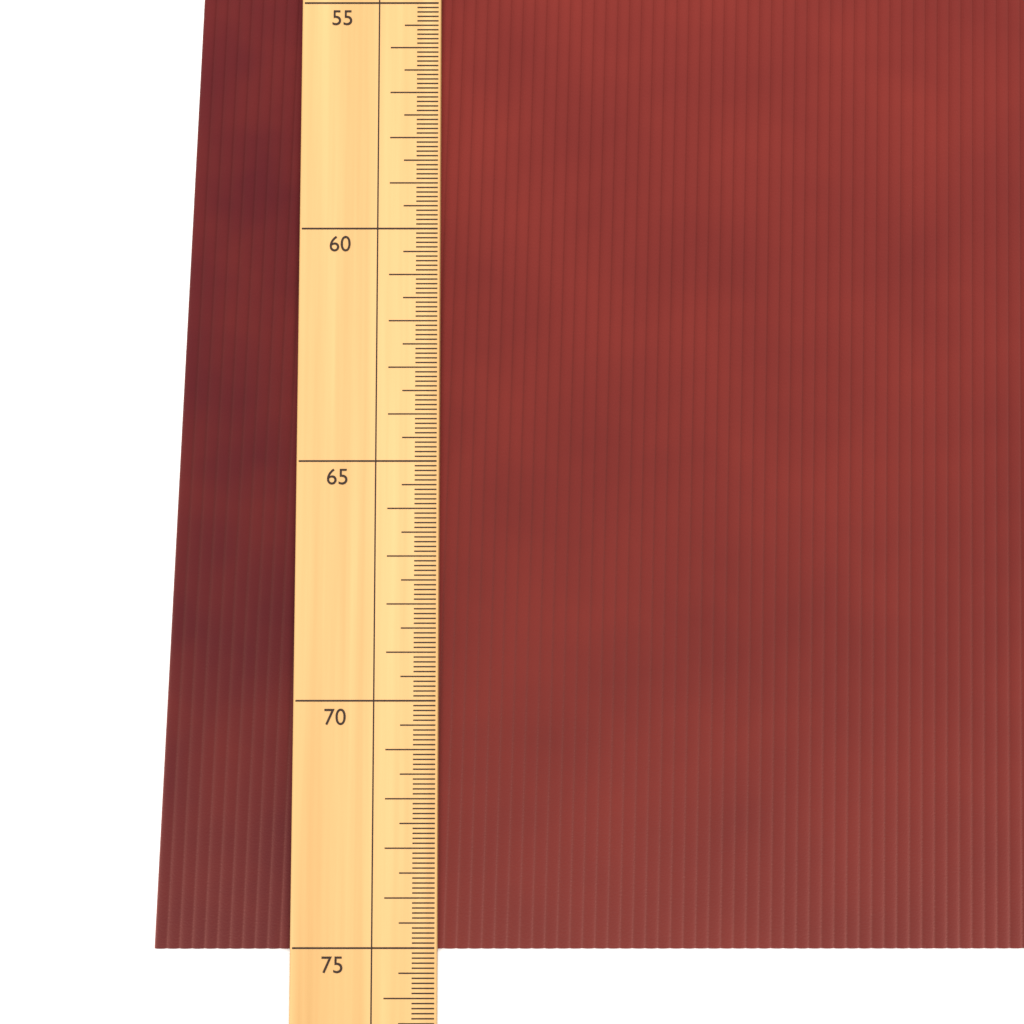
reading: 75.1 (no unit)
